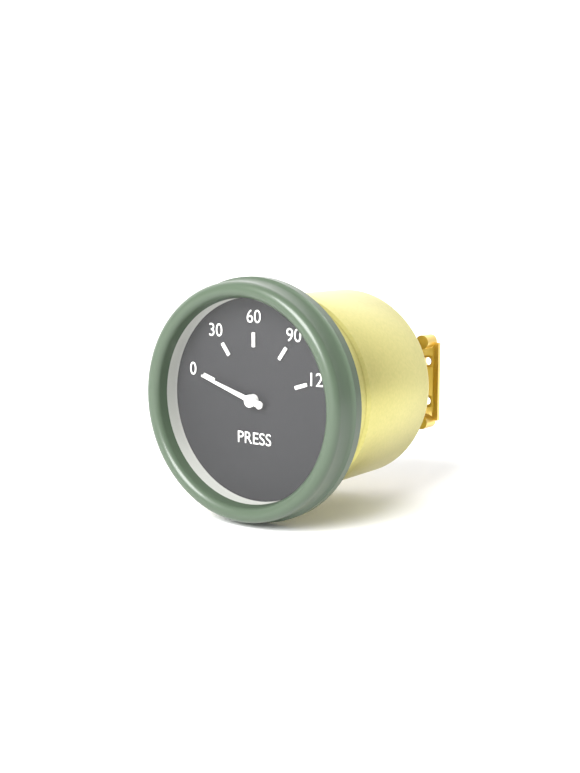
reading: 0 (no unit)
